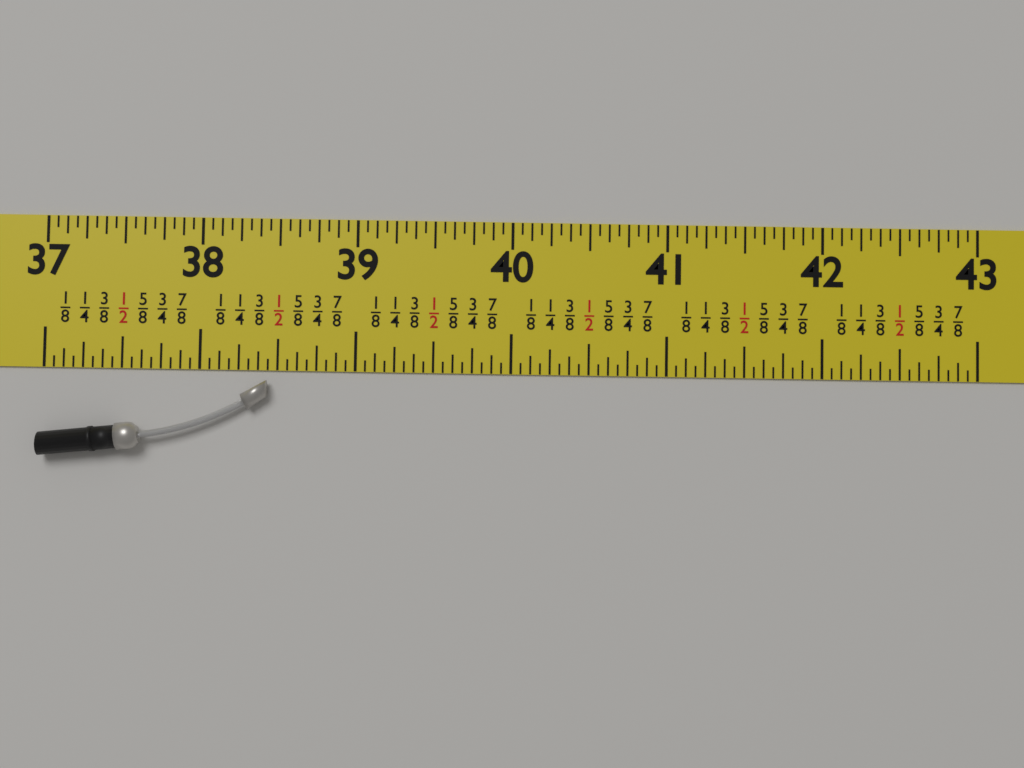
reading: 38.4375 in
